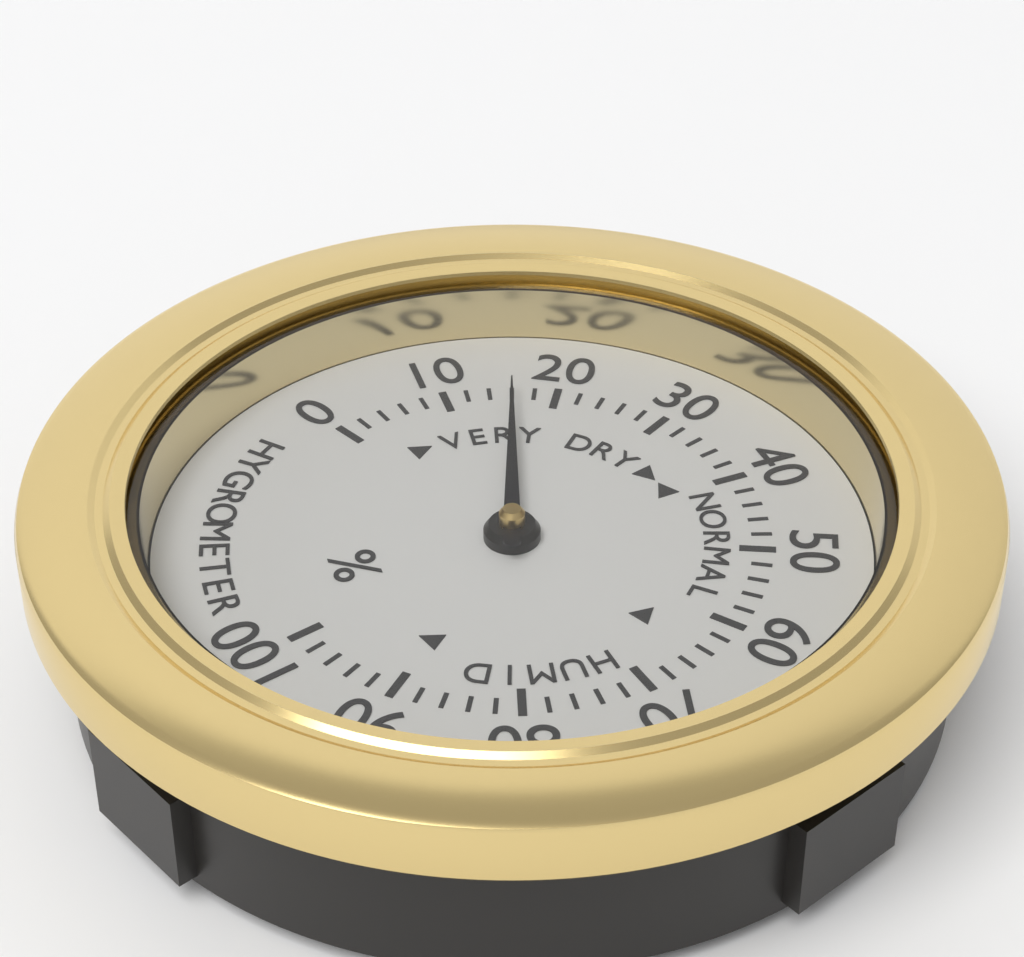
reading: 16 %
